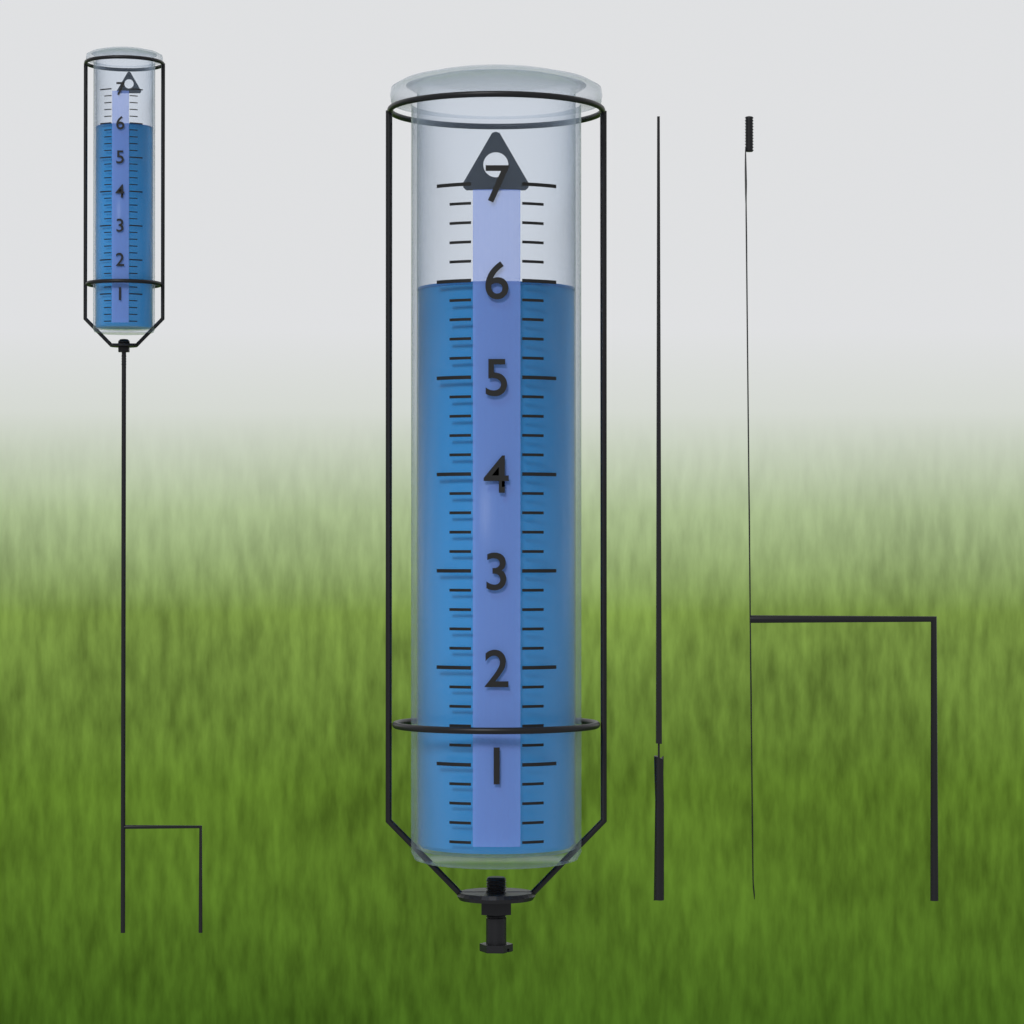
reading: 6.0 (no unit)
